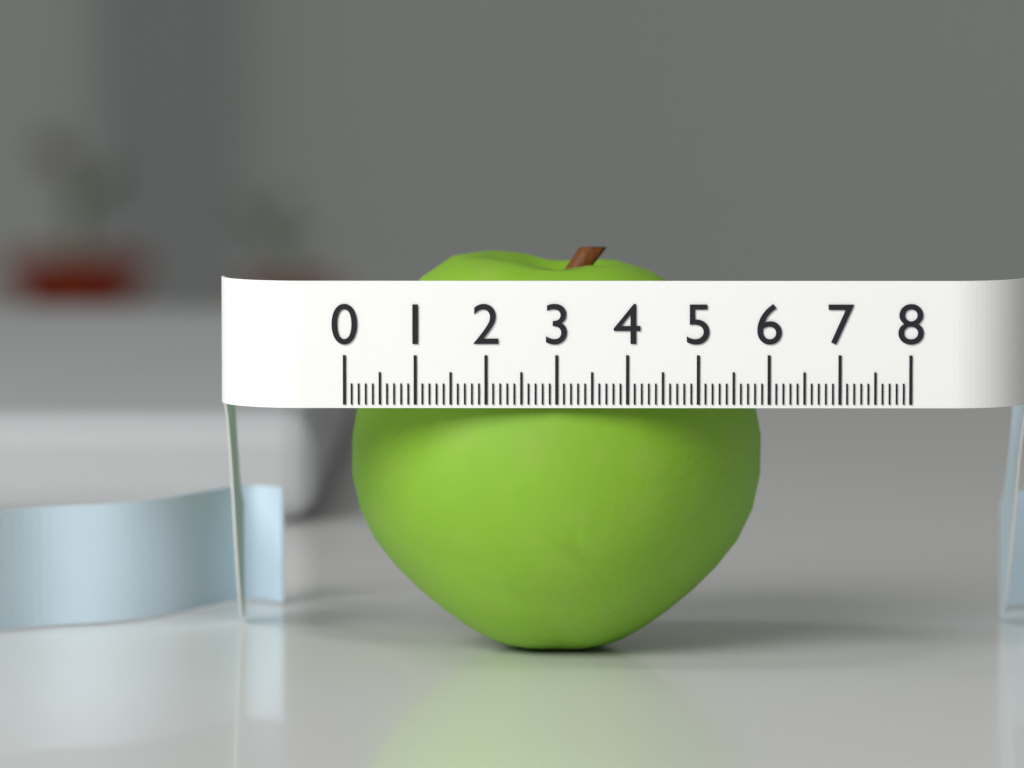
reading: 6.0 (no unit)
